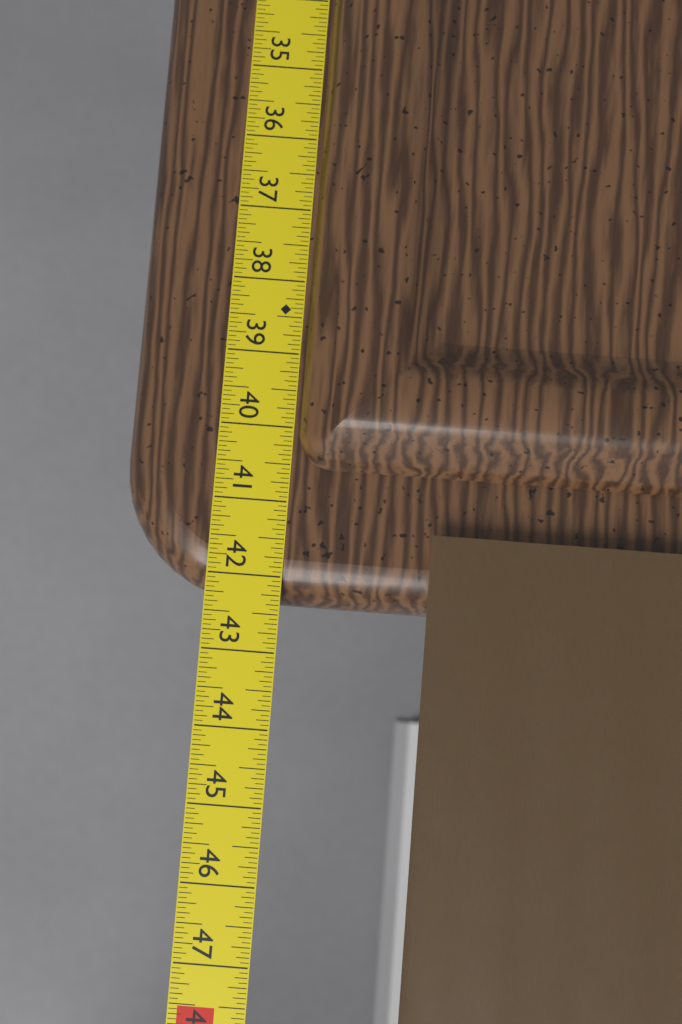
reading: 42.3125 in
